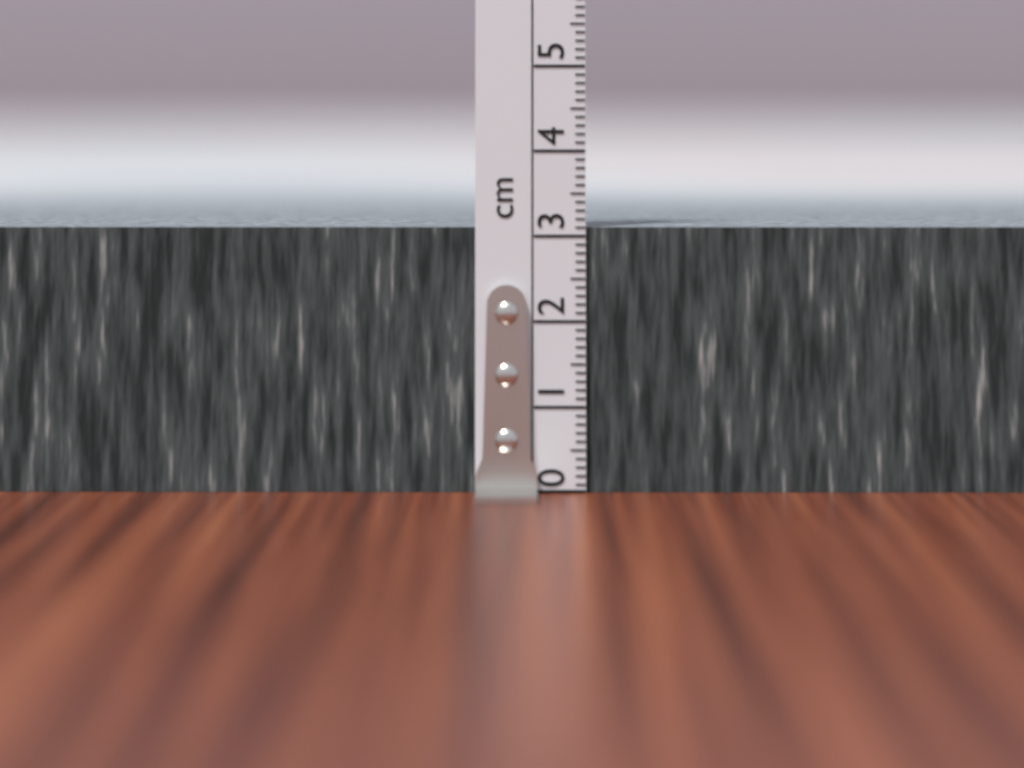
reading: 3.1 cm
